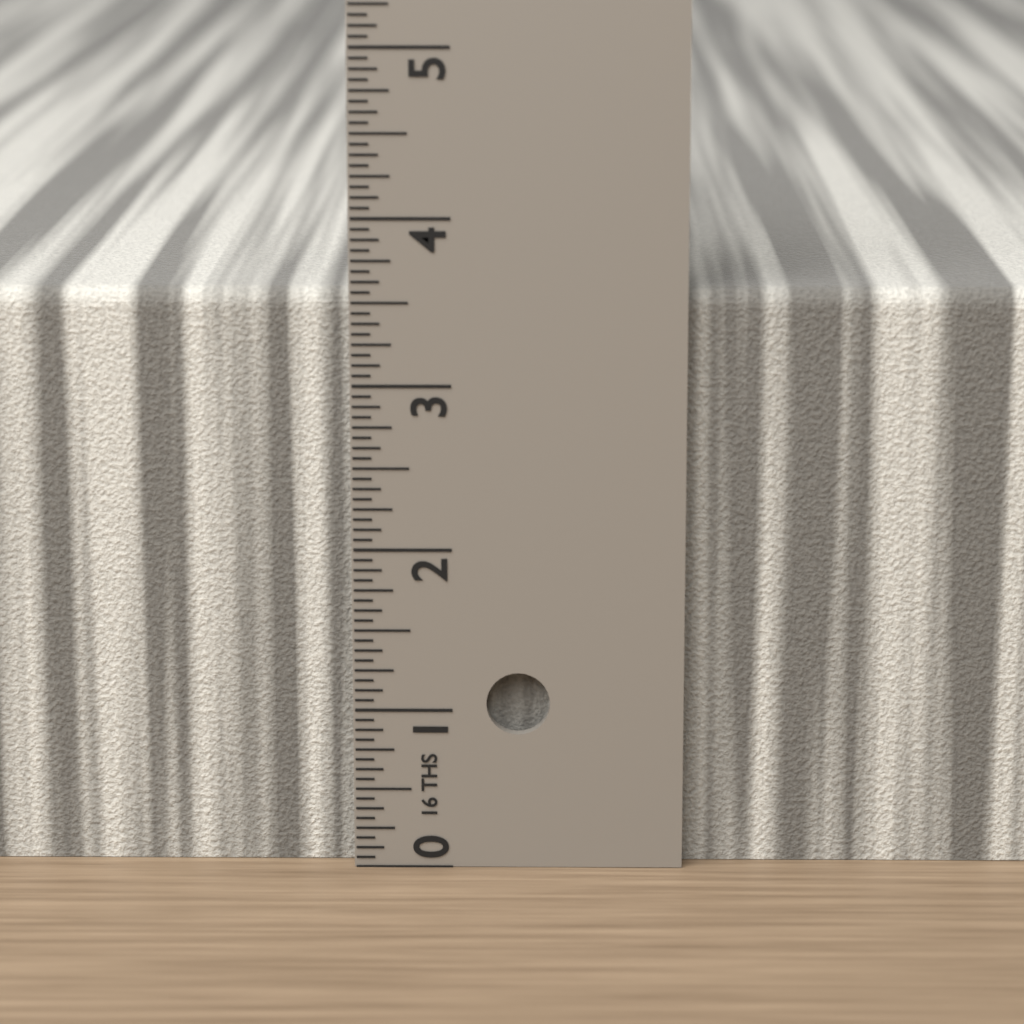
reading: 3.5625 in
